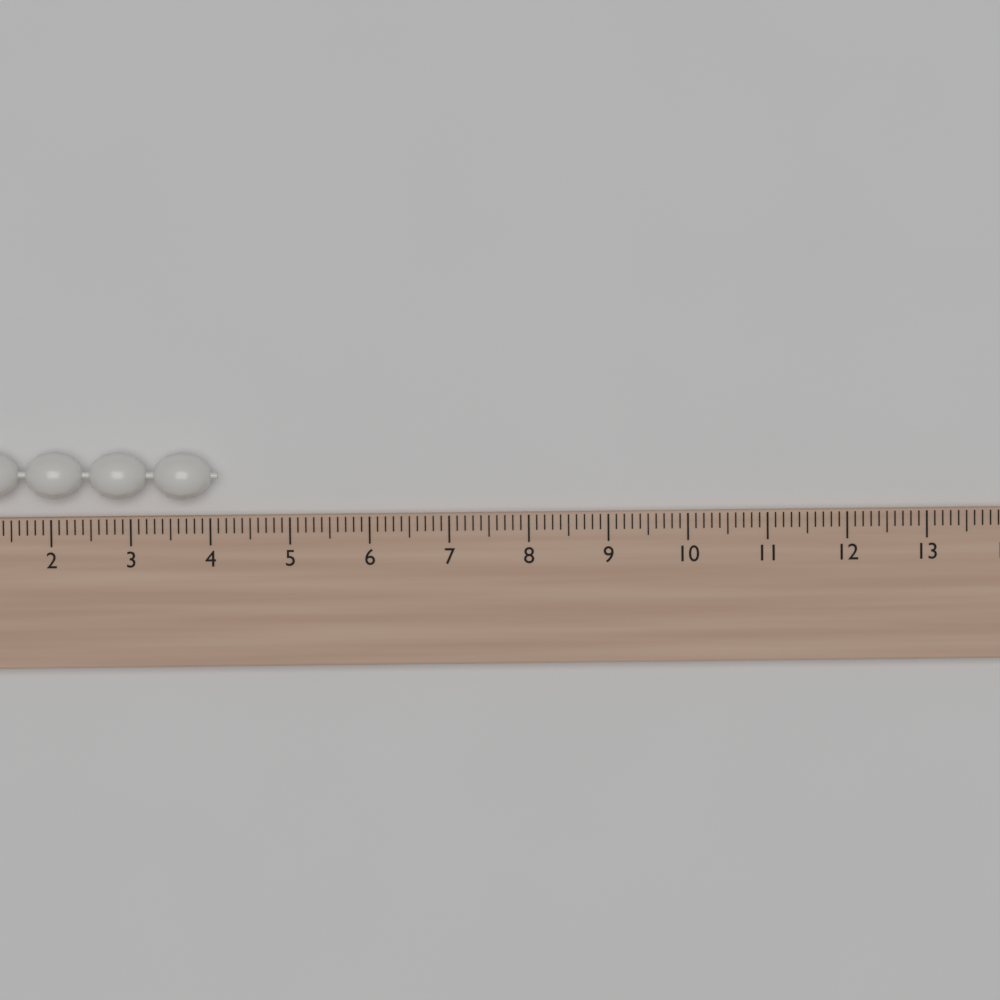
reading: 4.1 (no unit)
